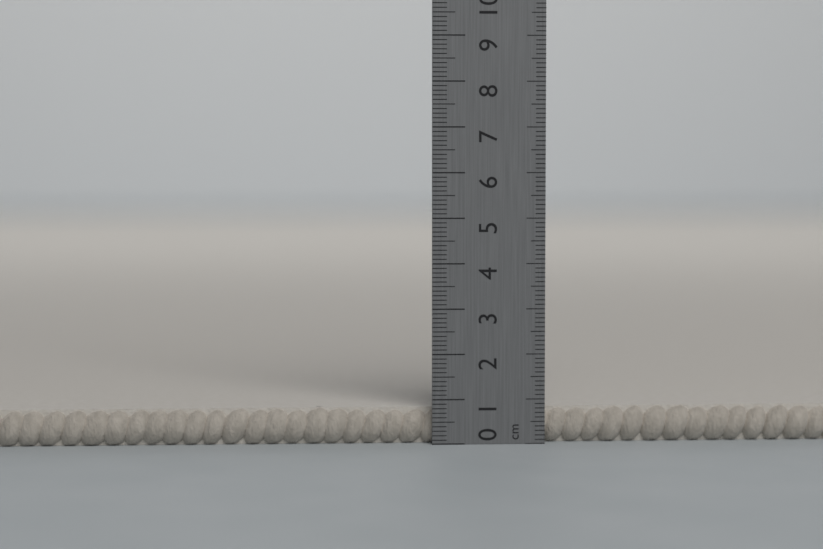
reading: 0.8 cm
